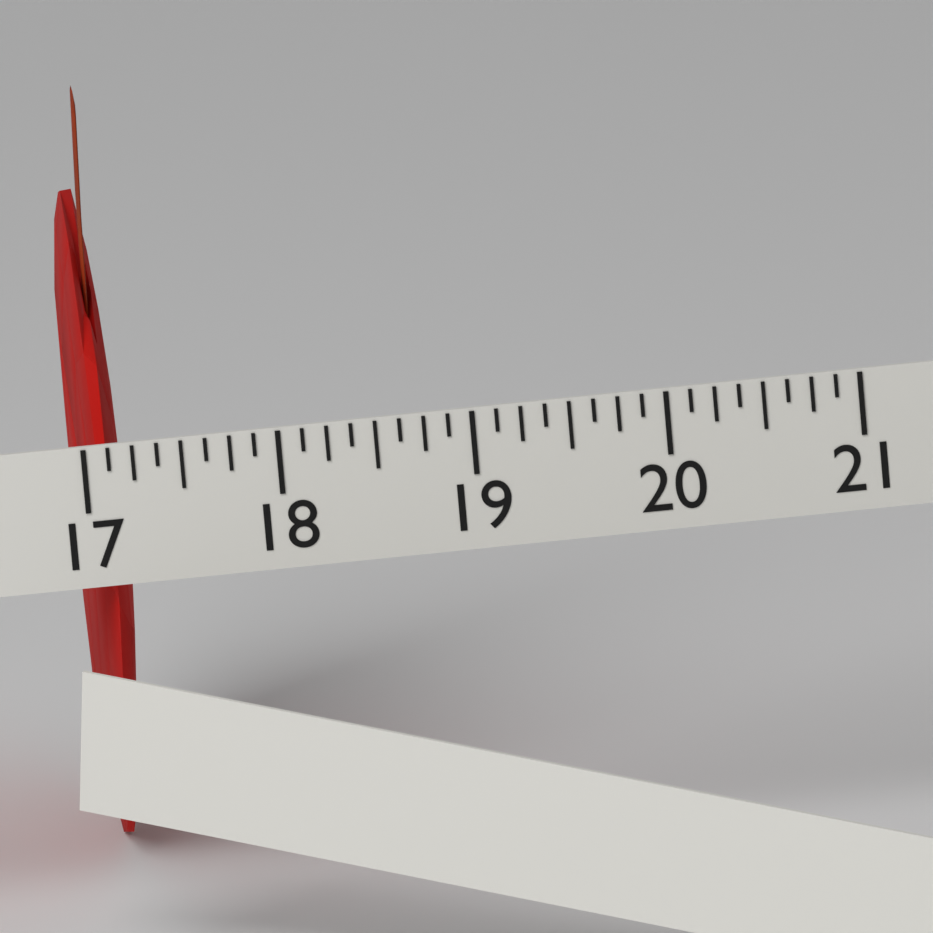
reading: 17.250 (no unit)
